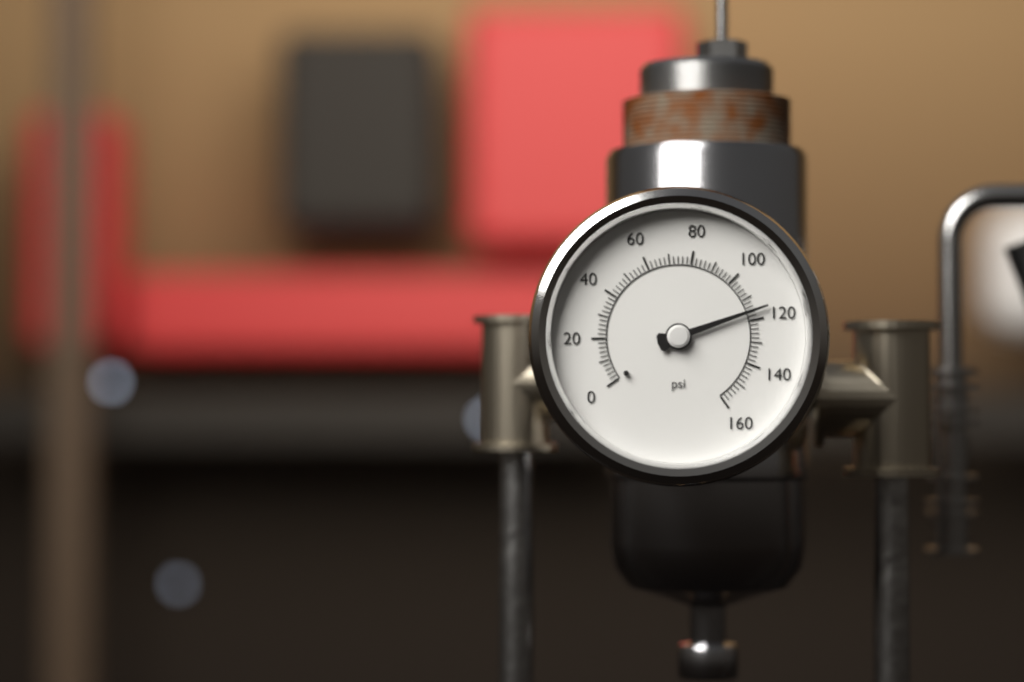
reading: 116 psi
